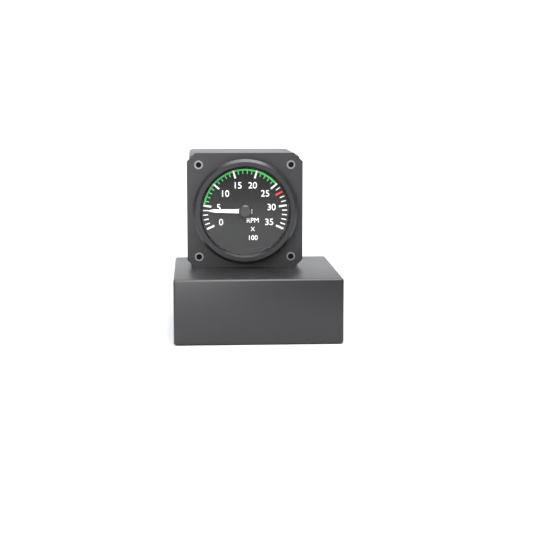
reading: 400 RPM
